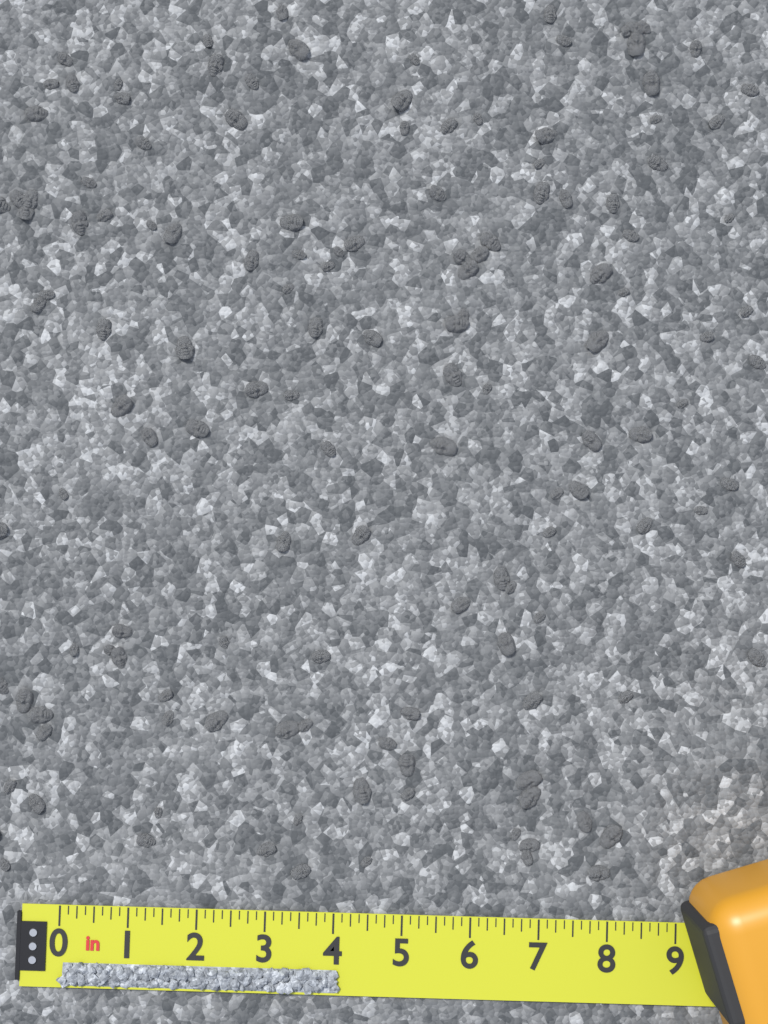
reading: 4.125 in
